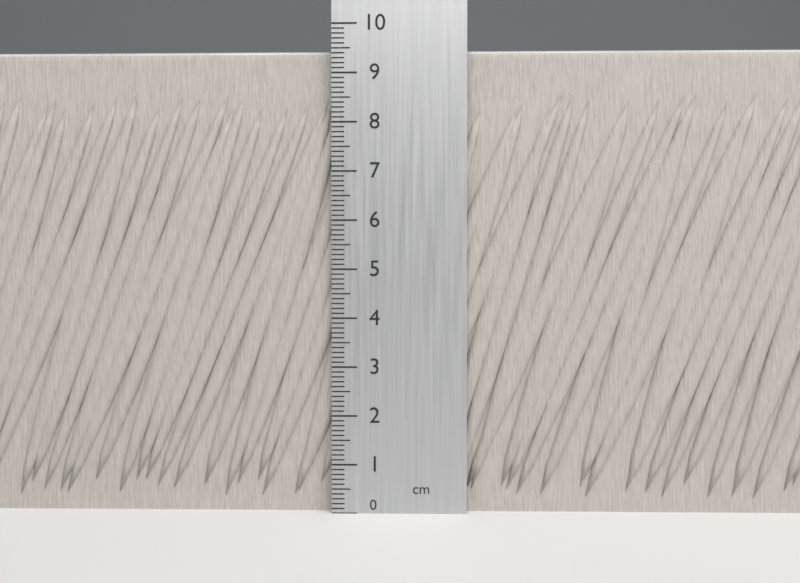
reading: 9.5 cm
